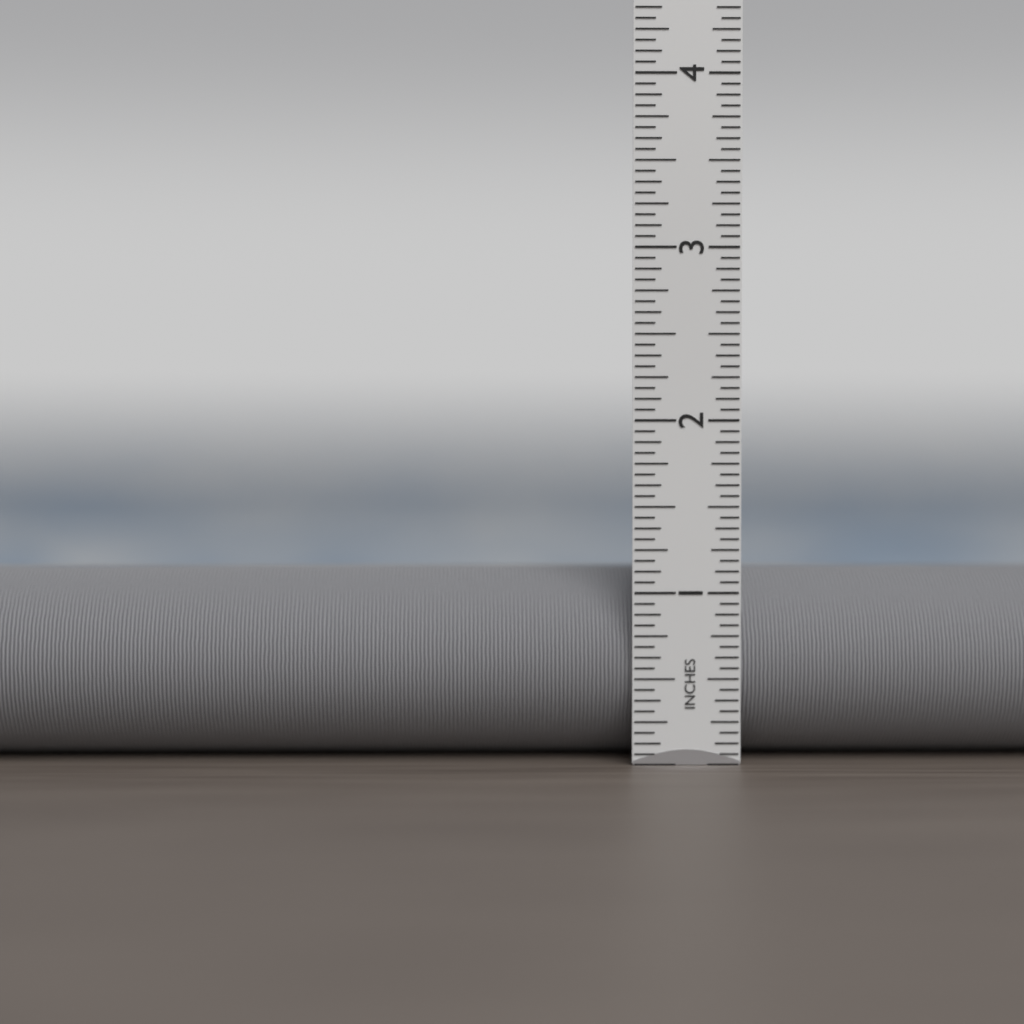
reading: 1.1250 in
